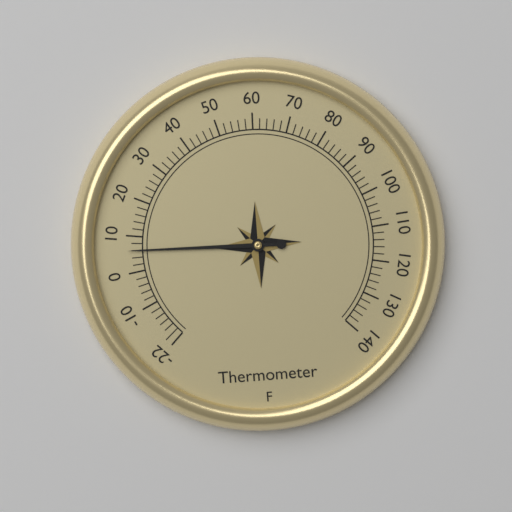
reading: 6 °F
